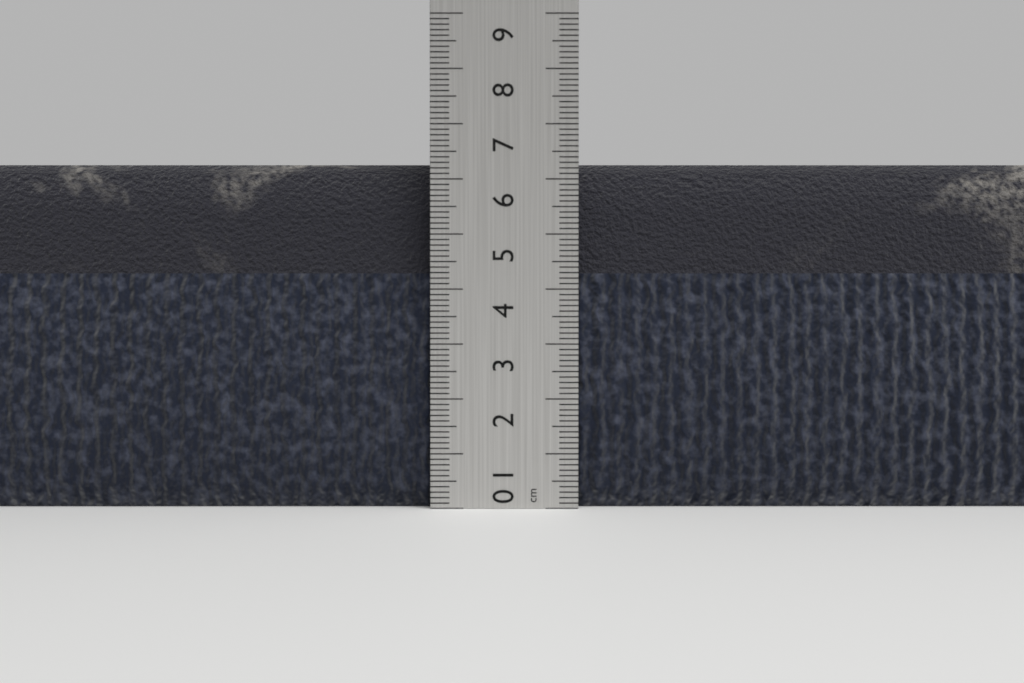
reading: 6.3 cm
